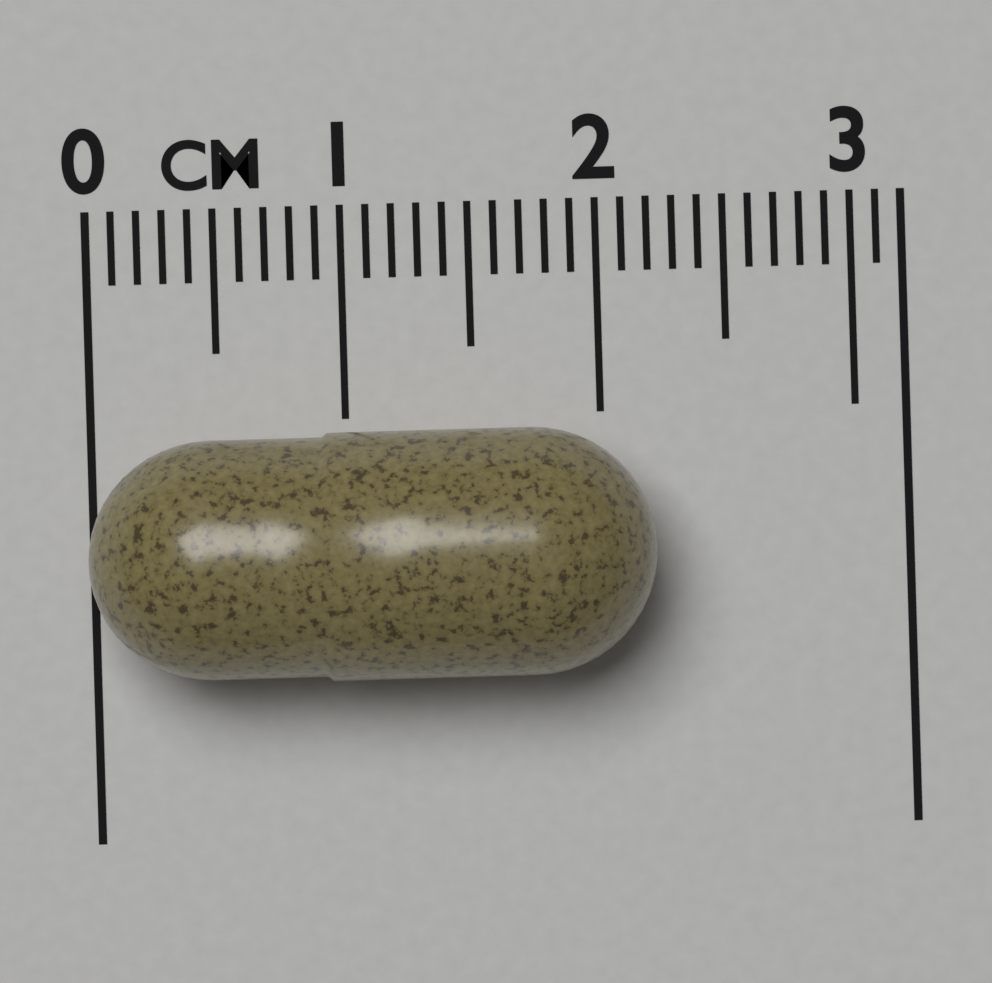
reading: 2.2 cm
